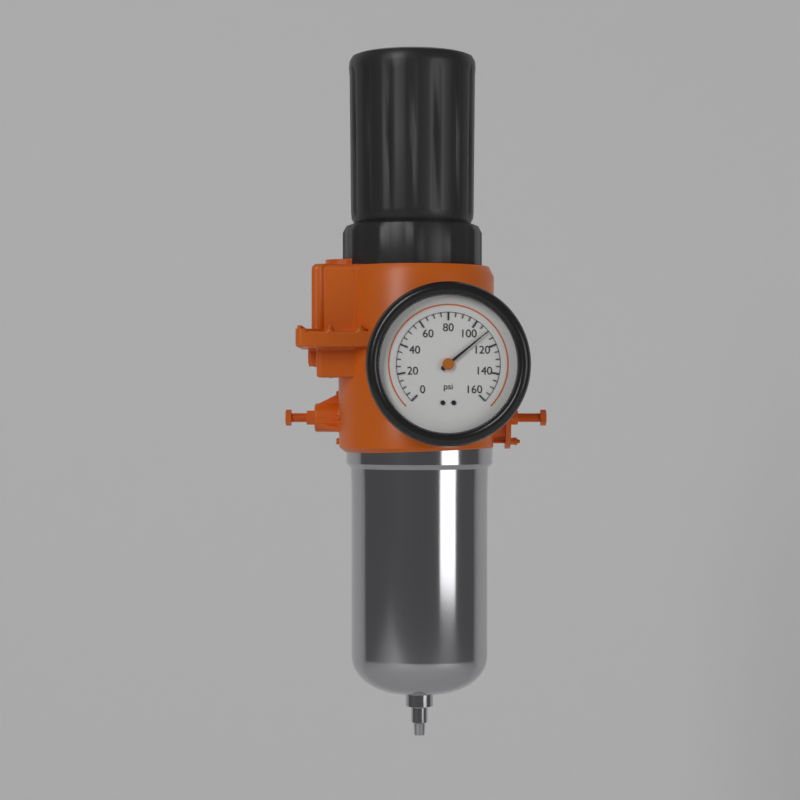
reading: 110 psi
